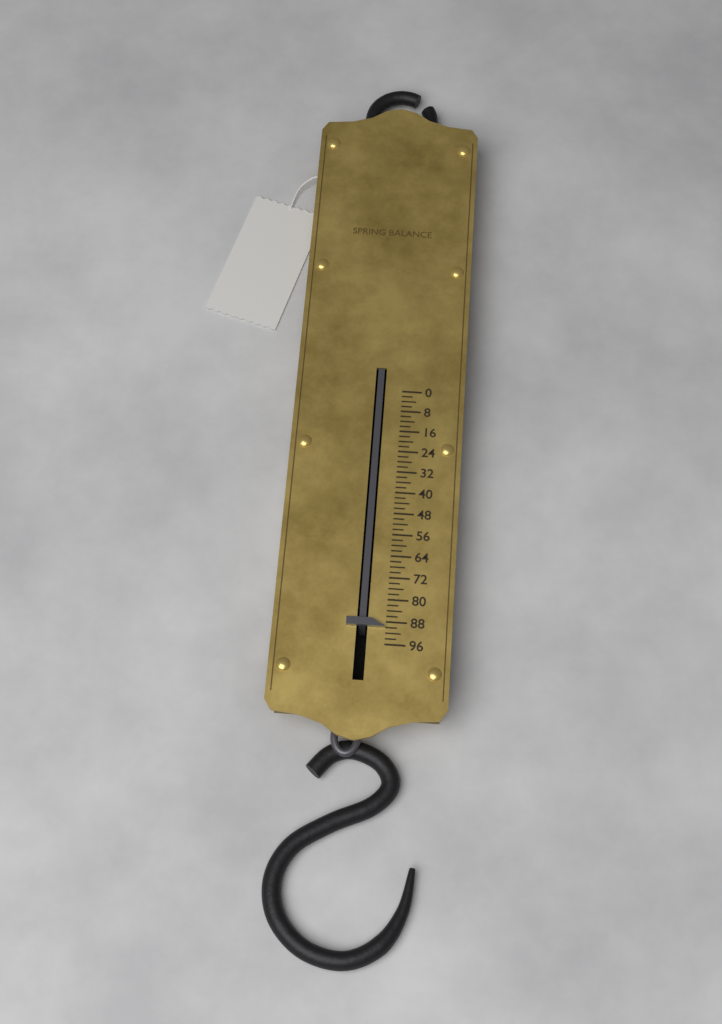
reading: 90 (no unit)
